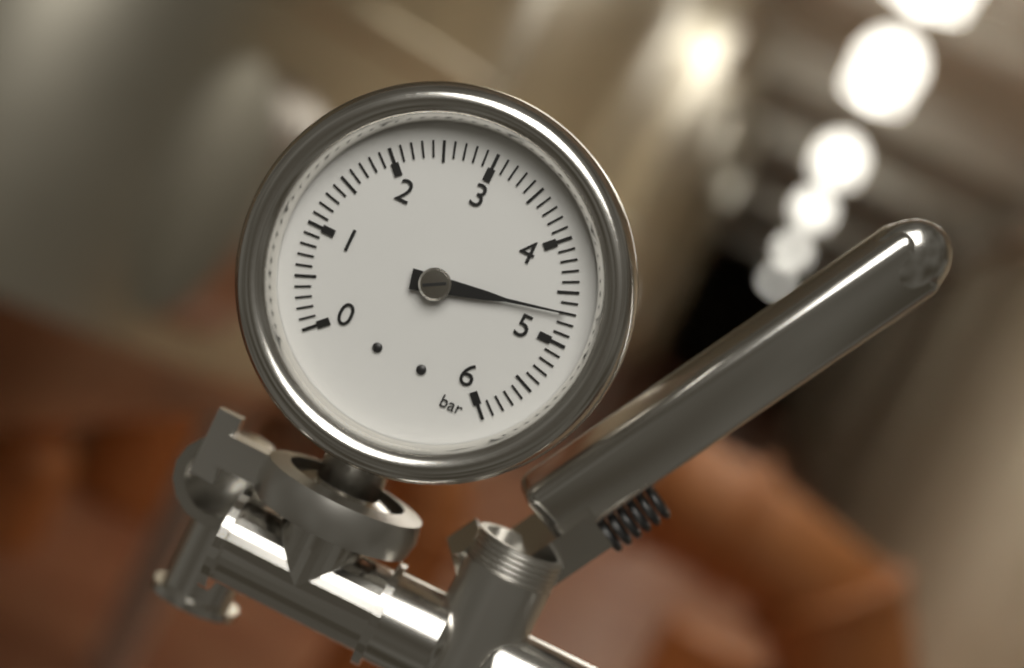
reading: 4.7 bar
